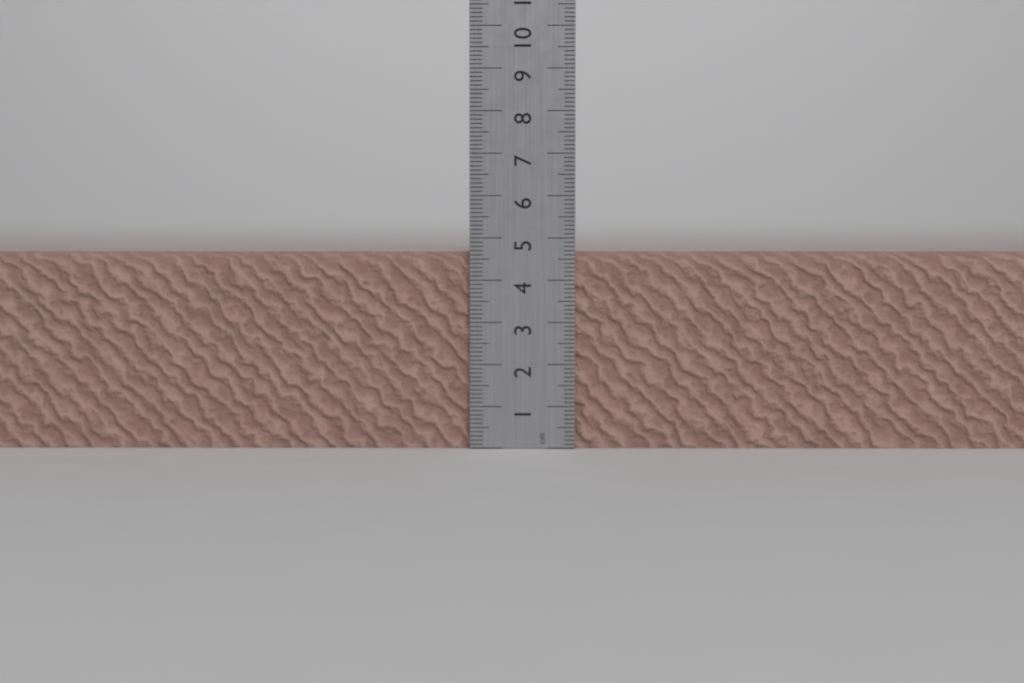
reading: 4.7 cm
